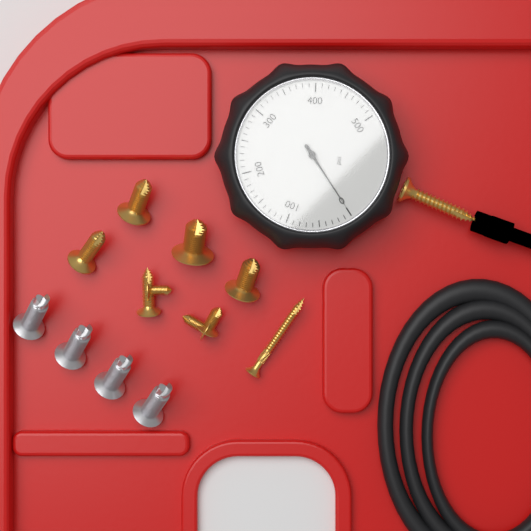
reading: 0 psi
